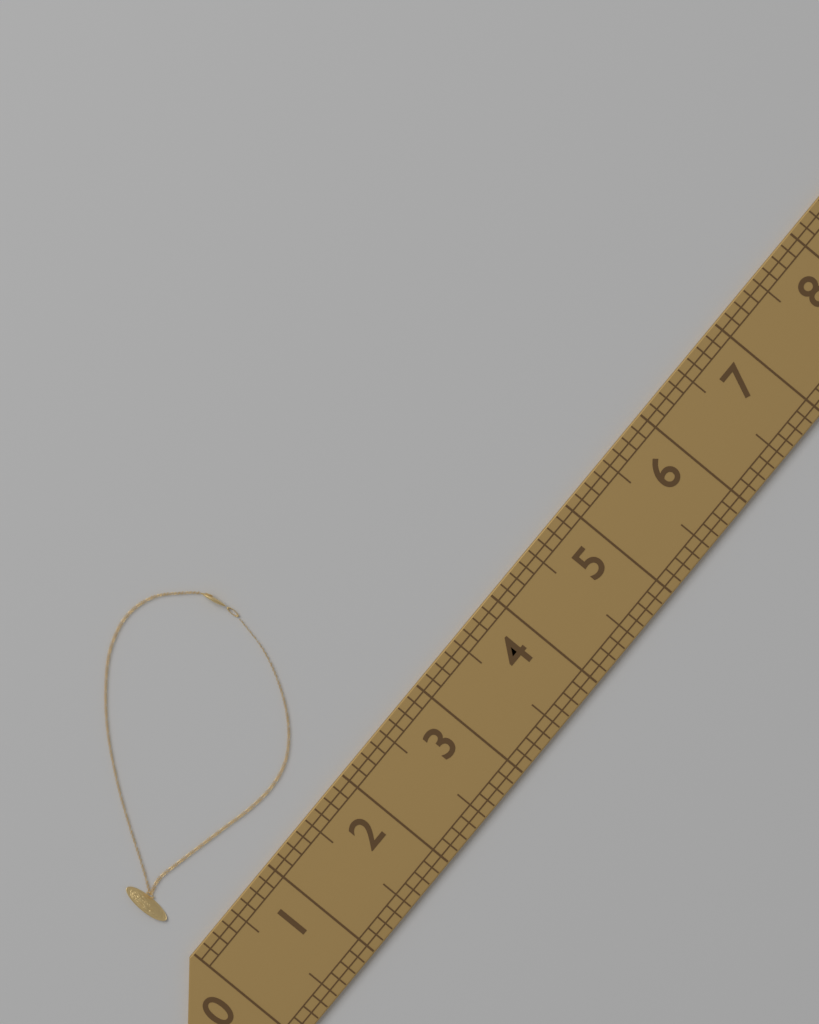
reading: 2.500 (no unit)
